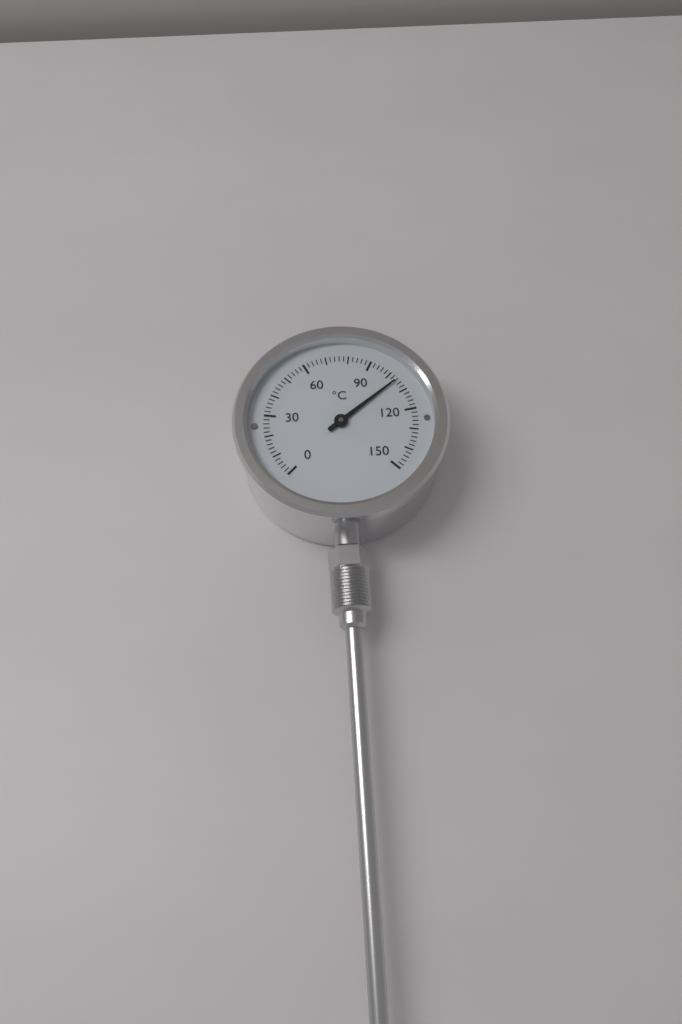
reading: 104 °C
